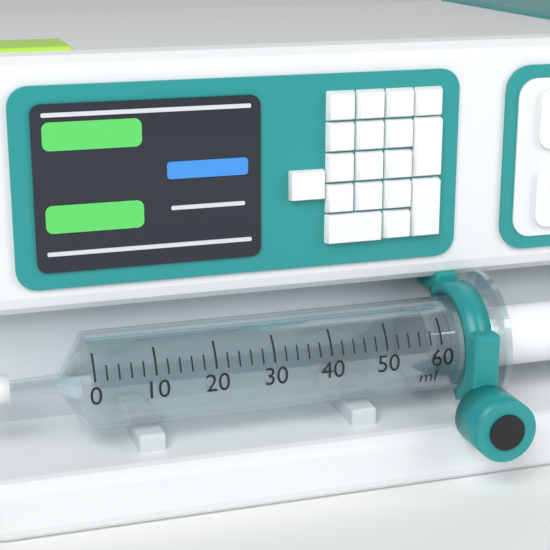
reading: 58 ml
